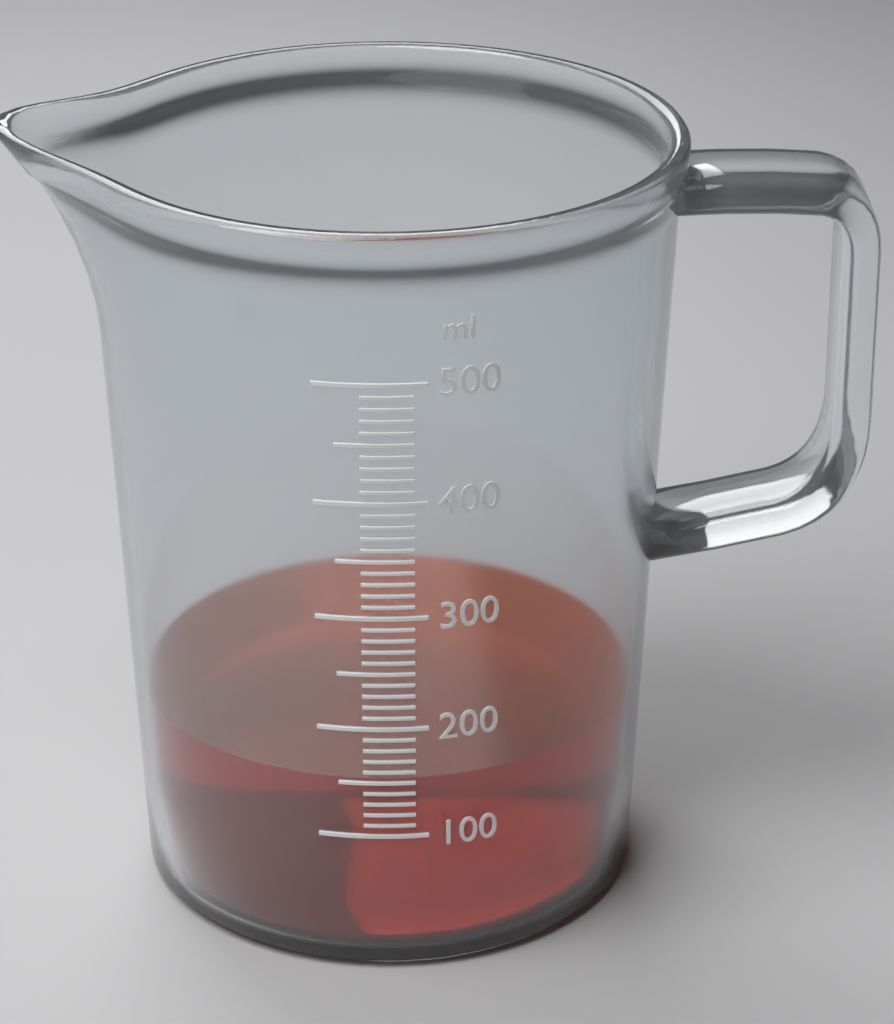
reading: 150 ml
